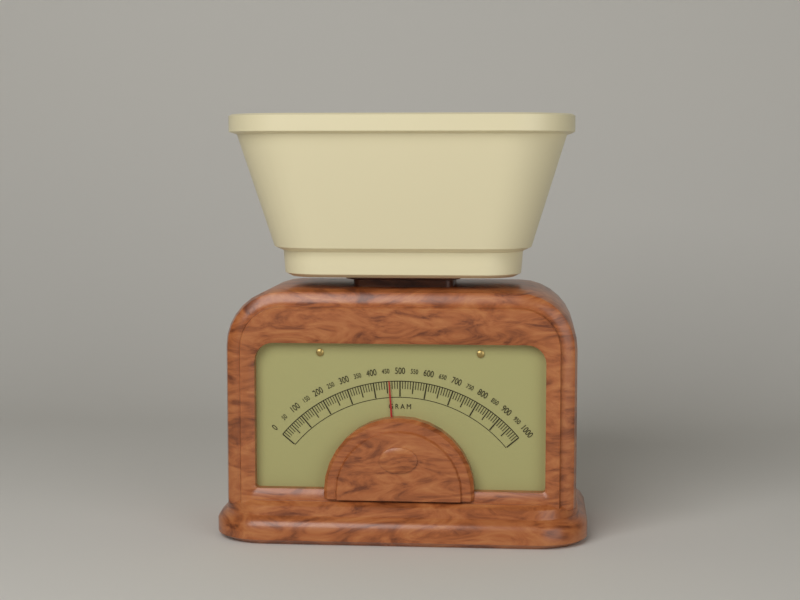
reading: 460 g
